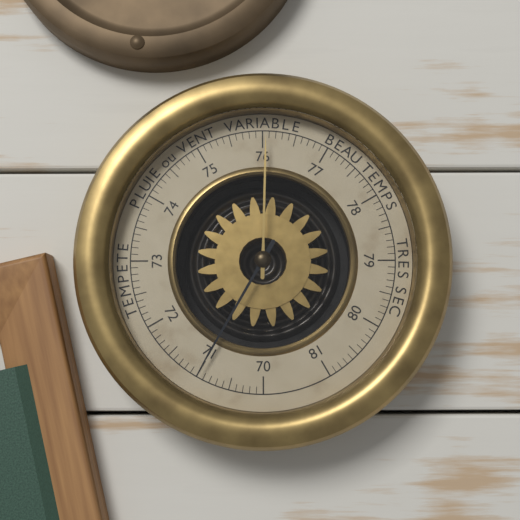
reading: 71.0 (no unit)
